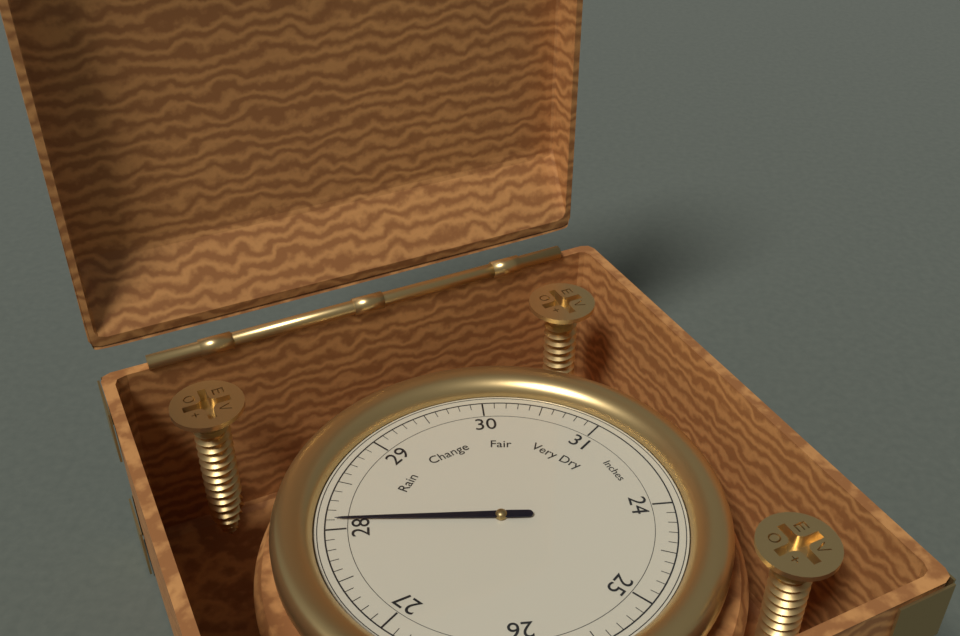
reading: 28.1 Inches
